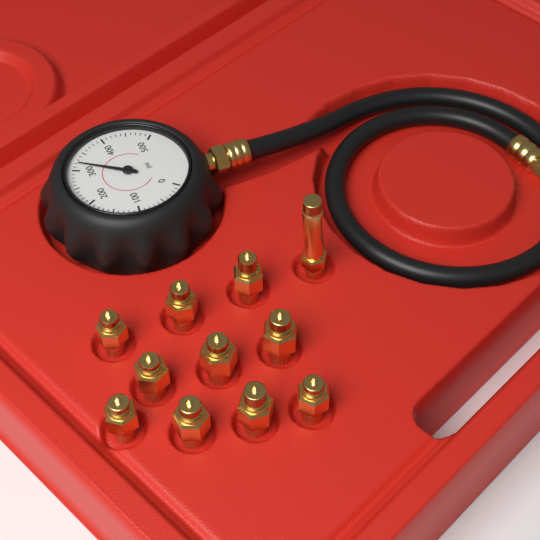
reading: 320 psi
